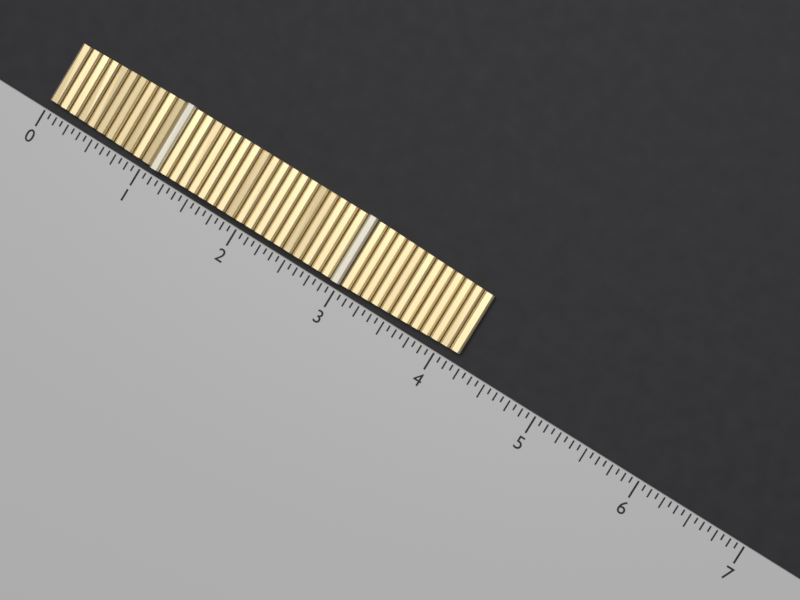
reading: 4.1875 (no unit)
